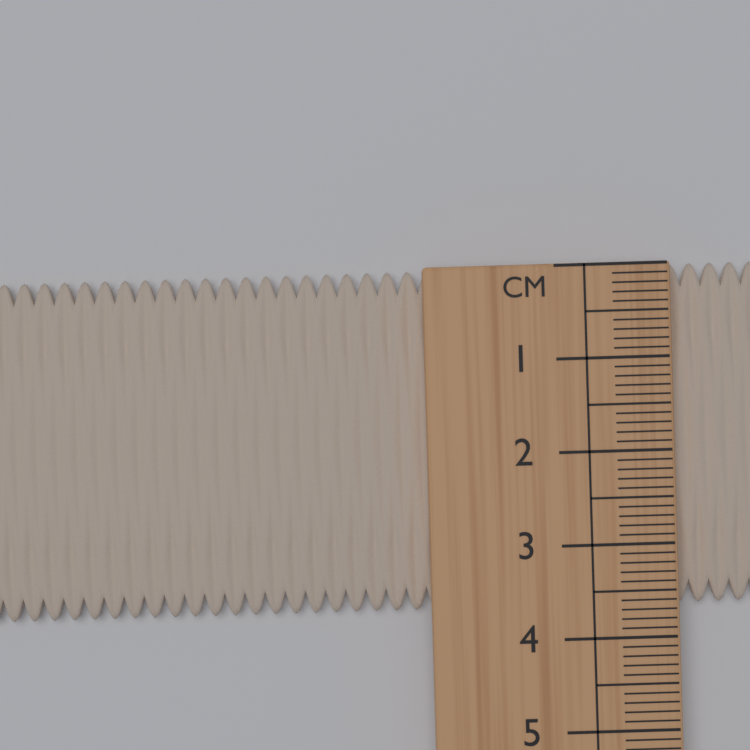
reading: 3.7 cm
